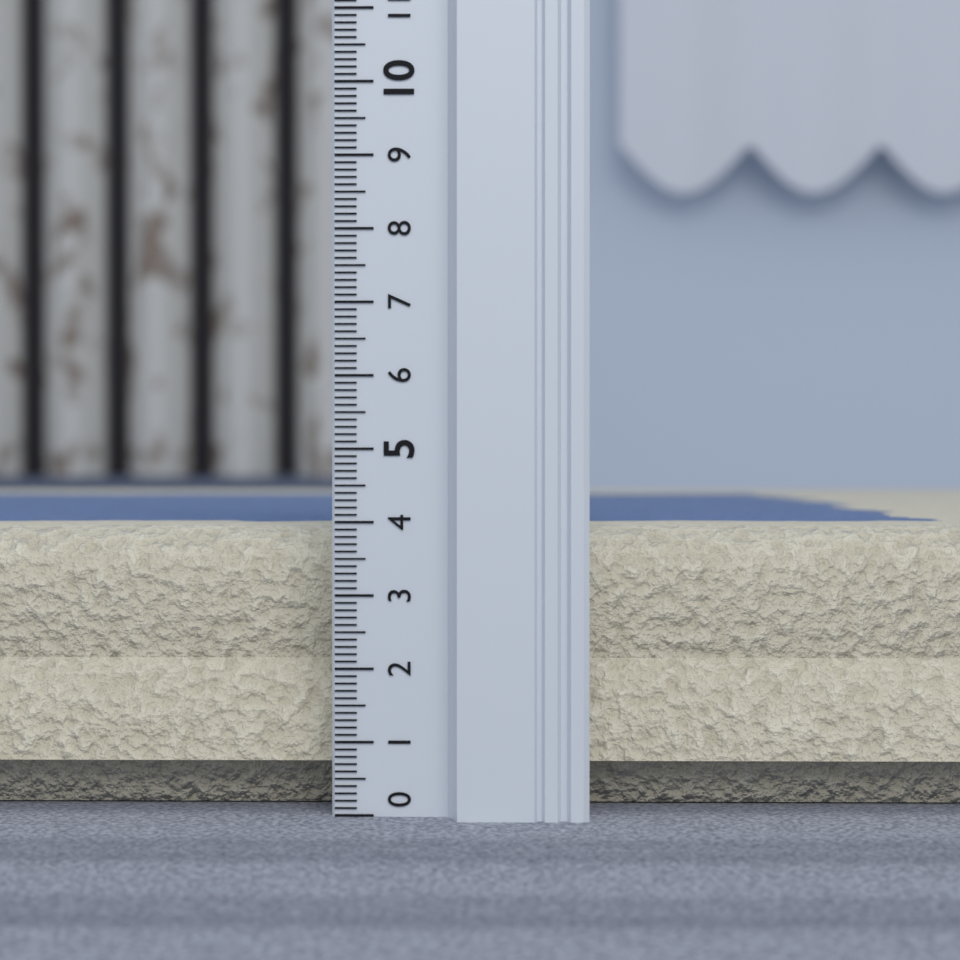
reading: 3.9 (no unit)
